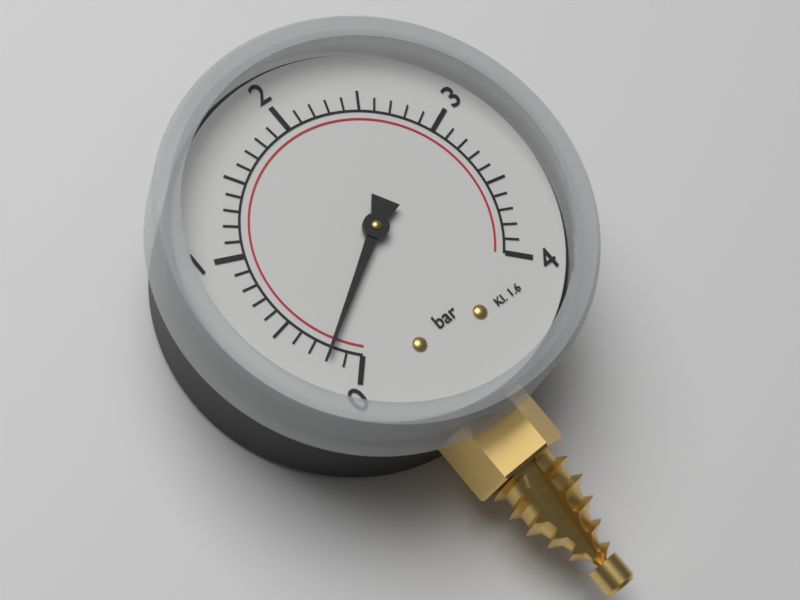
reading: 0.2 bar
